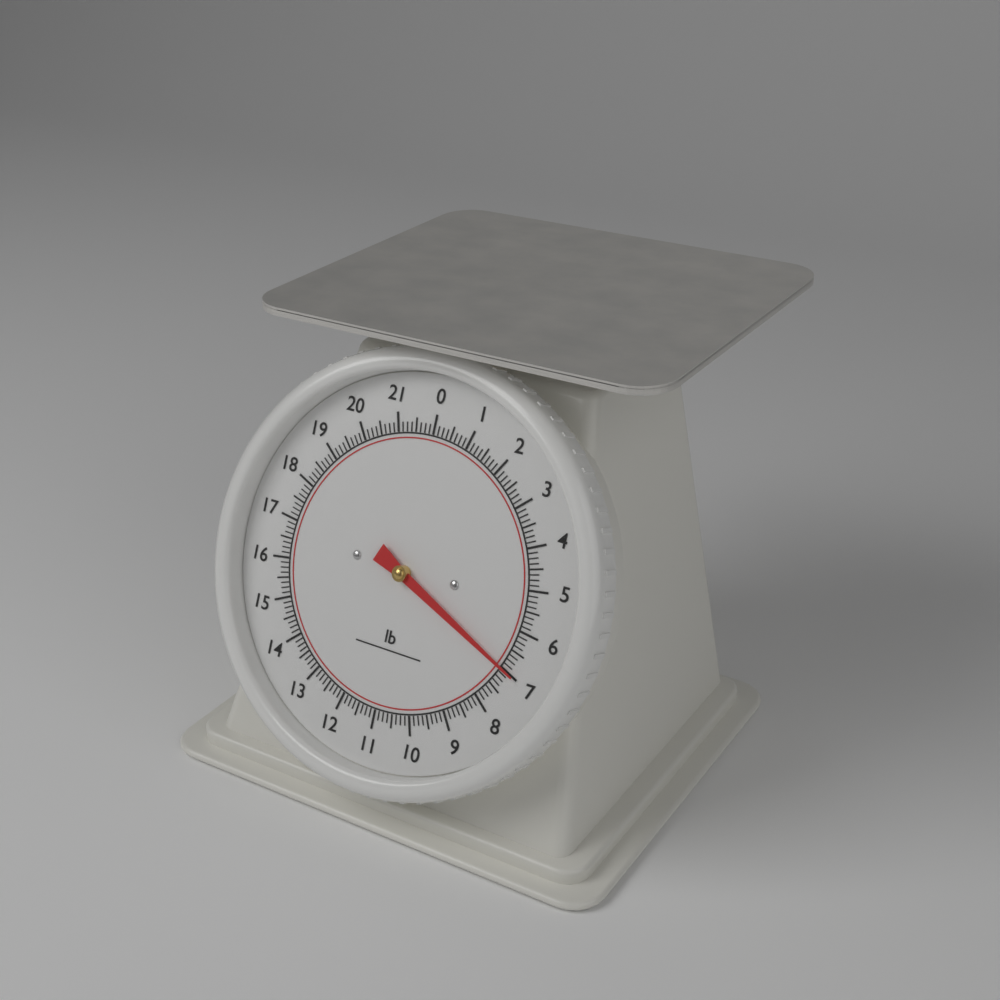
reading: 7.000 lb
